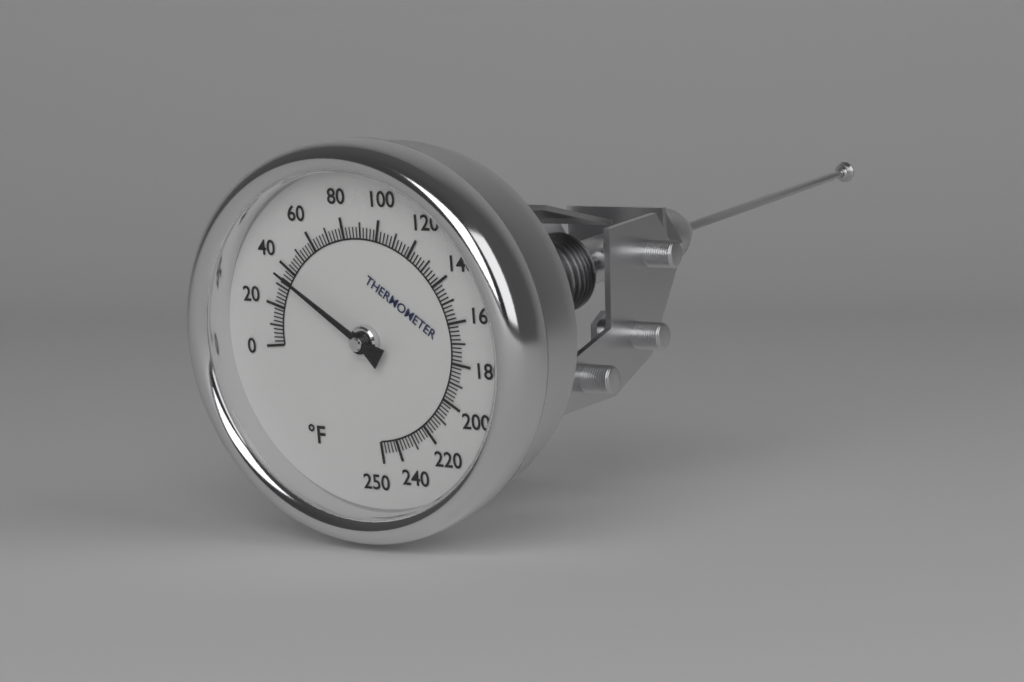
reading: 36 °F
